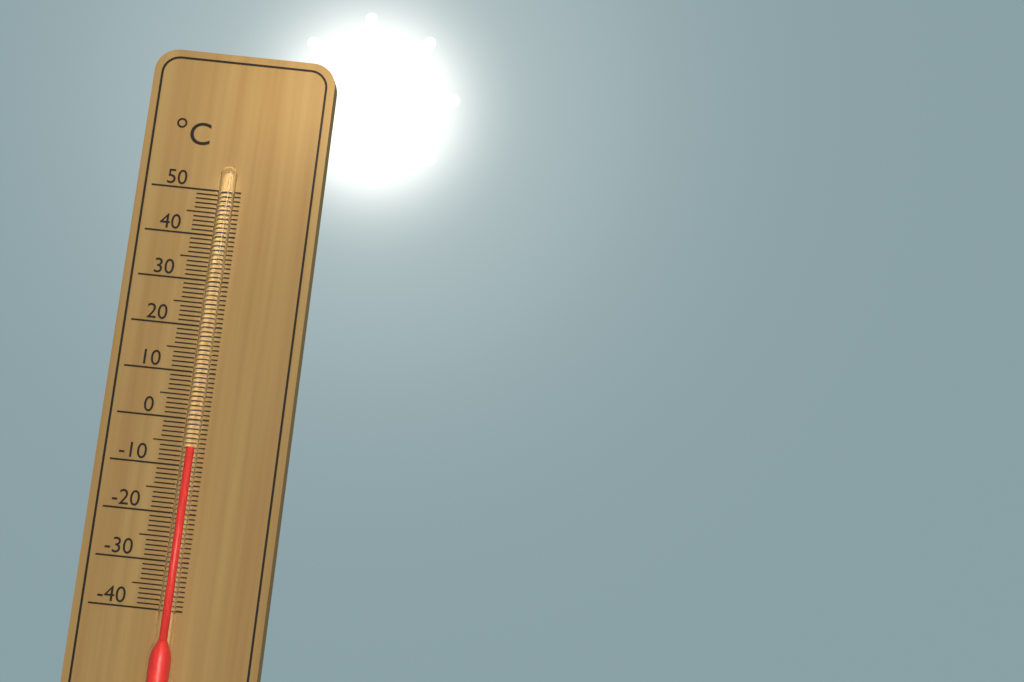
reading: -6 °C
